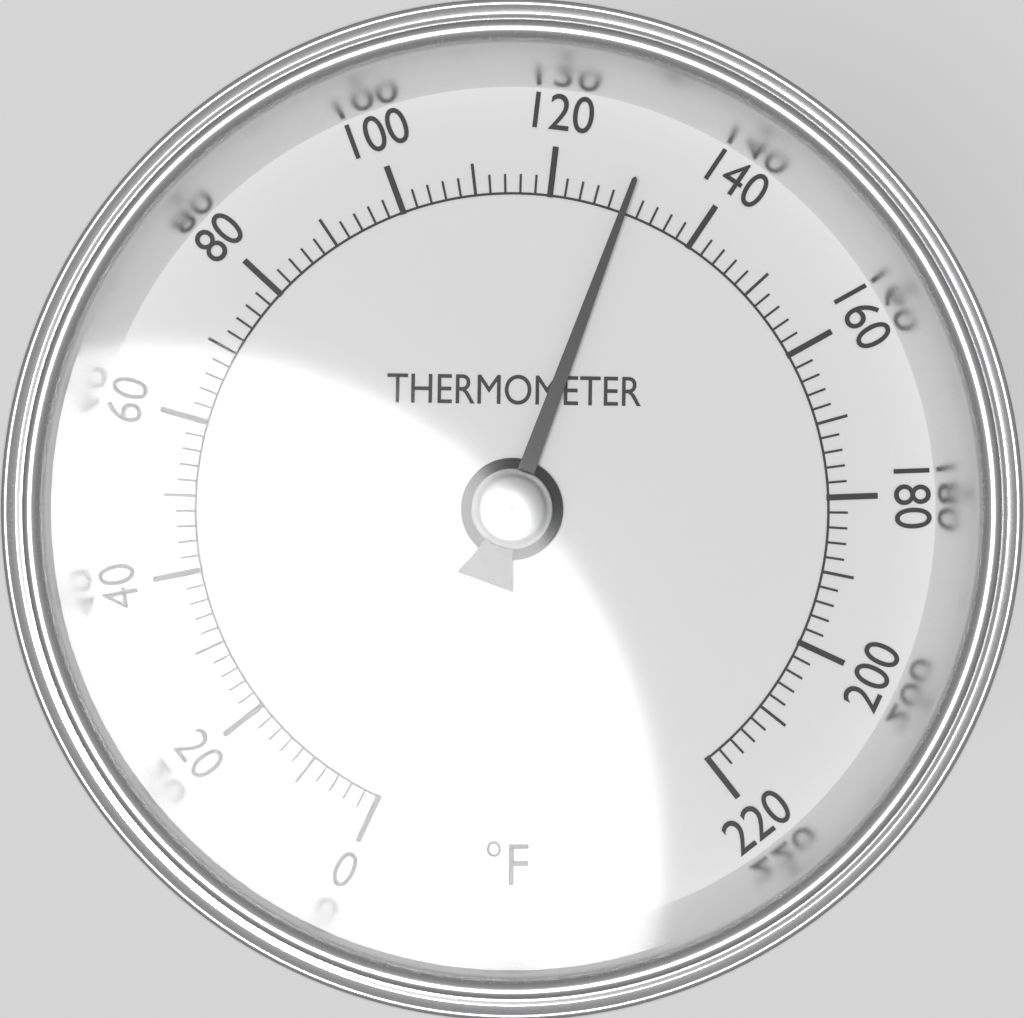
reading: 130 °F
